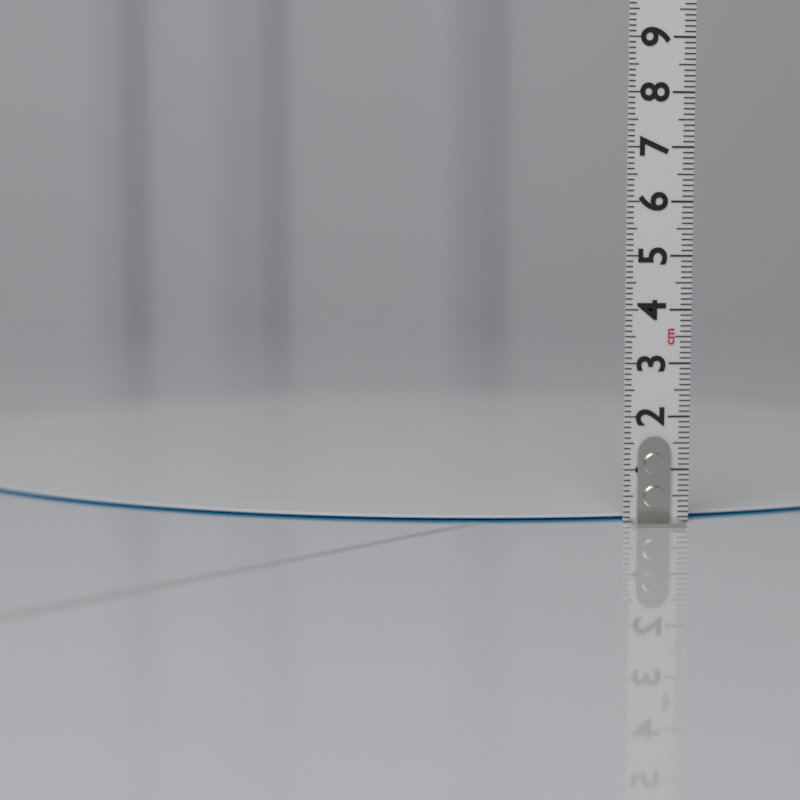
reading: 0.1 cm
